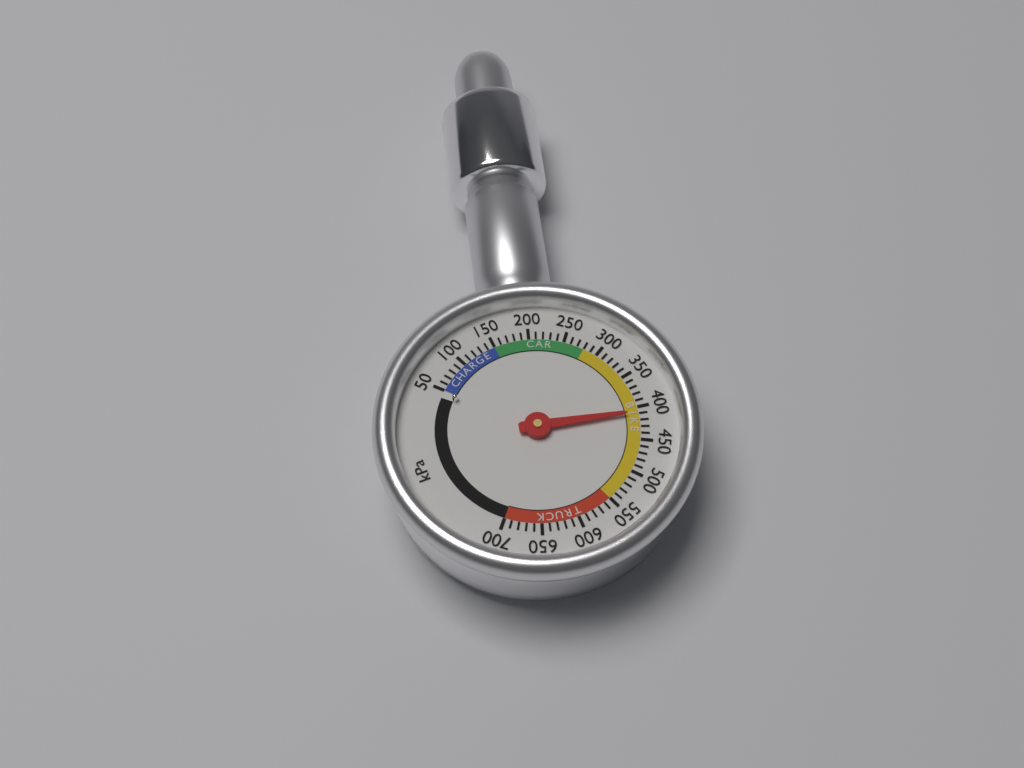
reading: 410 kPa
